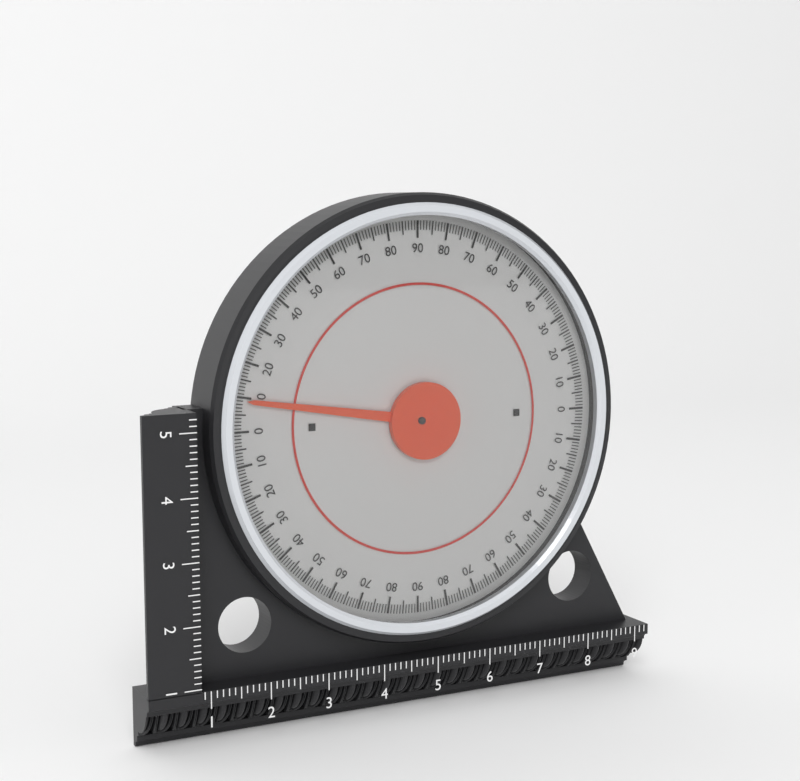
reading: 9 (no unit)
